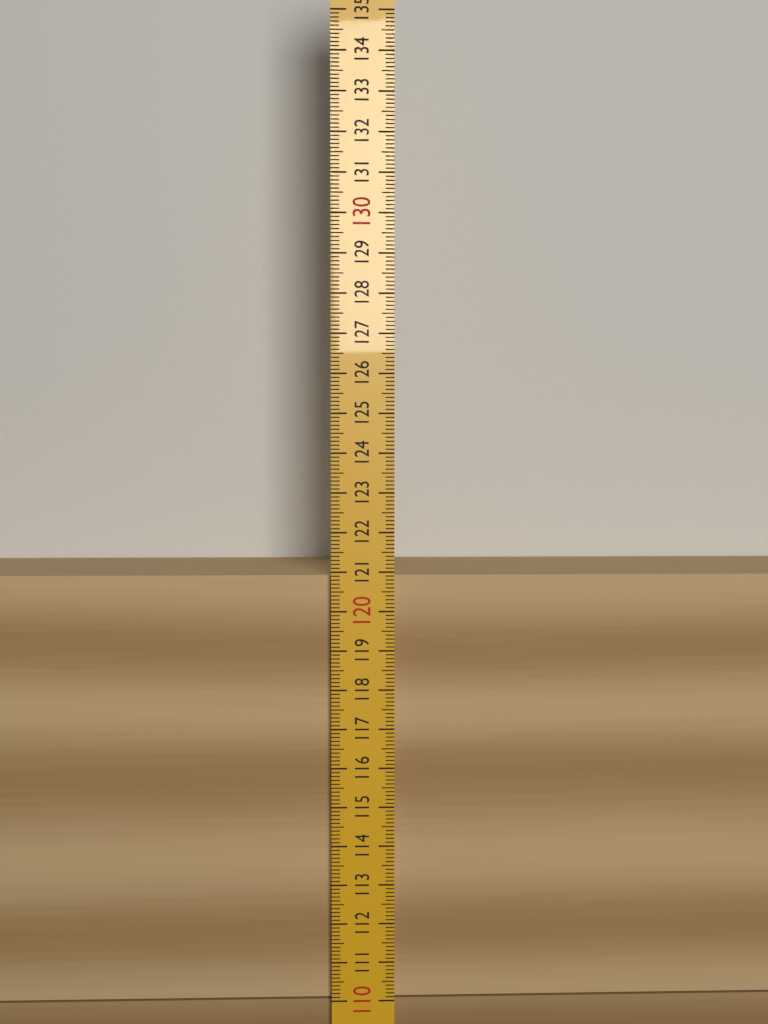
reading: 120.9 (no unit)
